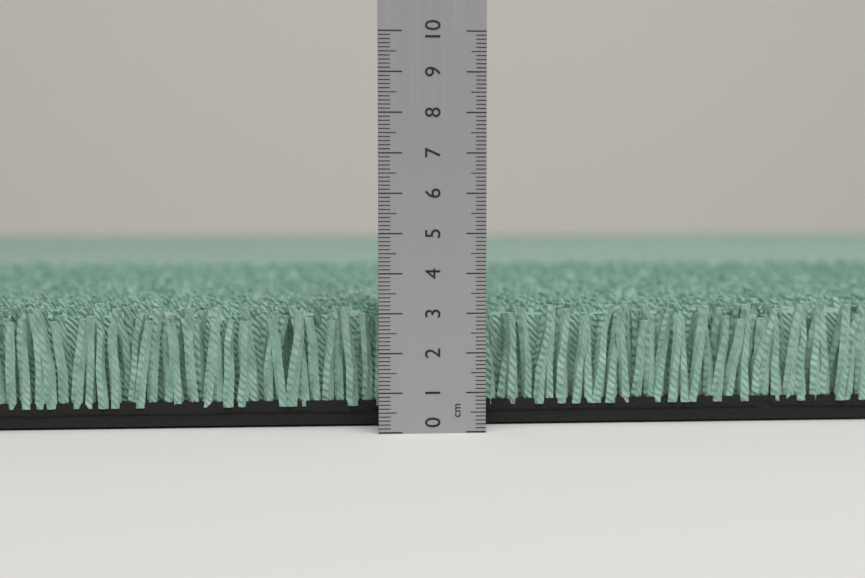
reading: 3.1 cm
